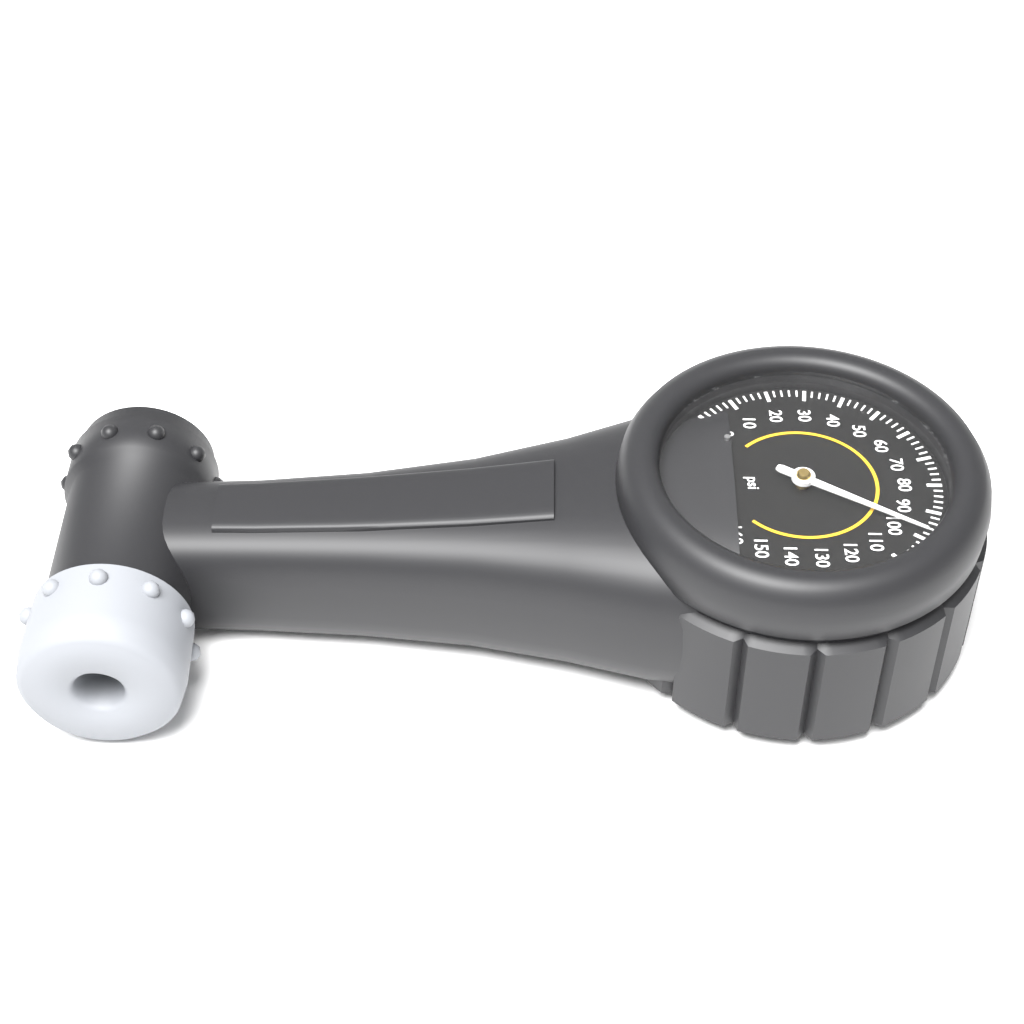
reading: 98 psi
